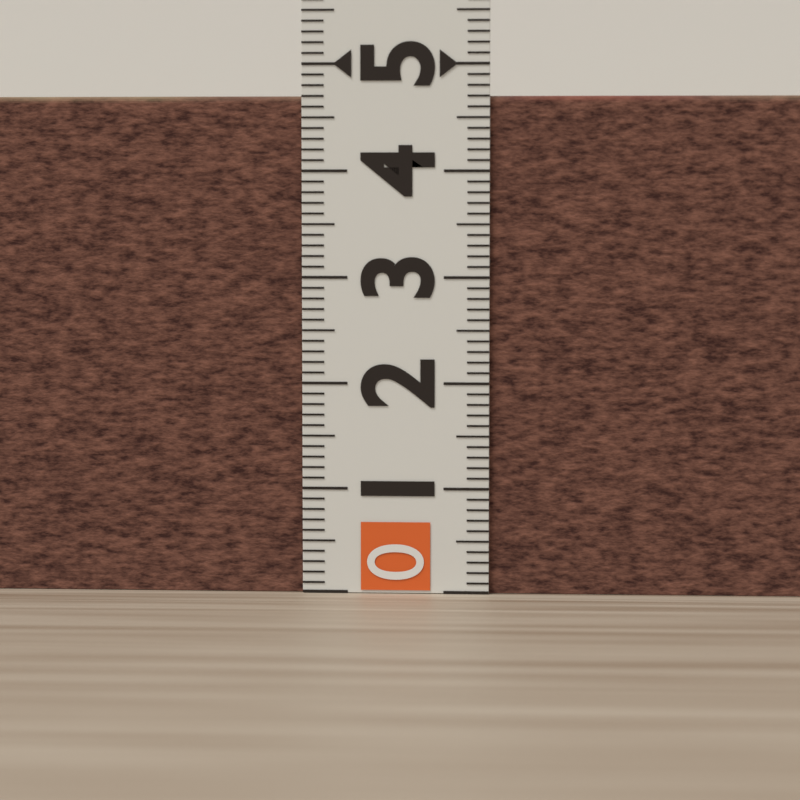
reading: 4.7 (no unit)
